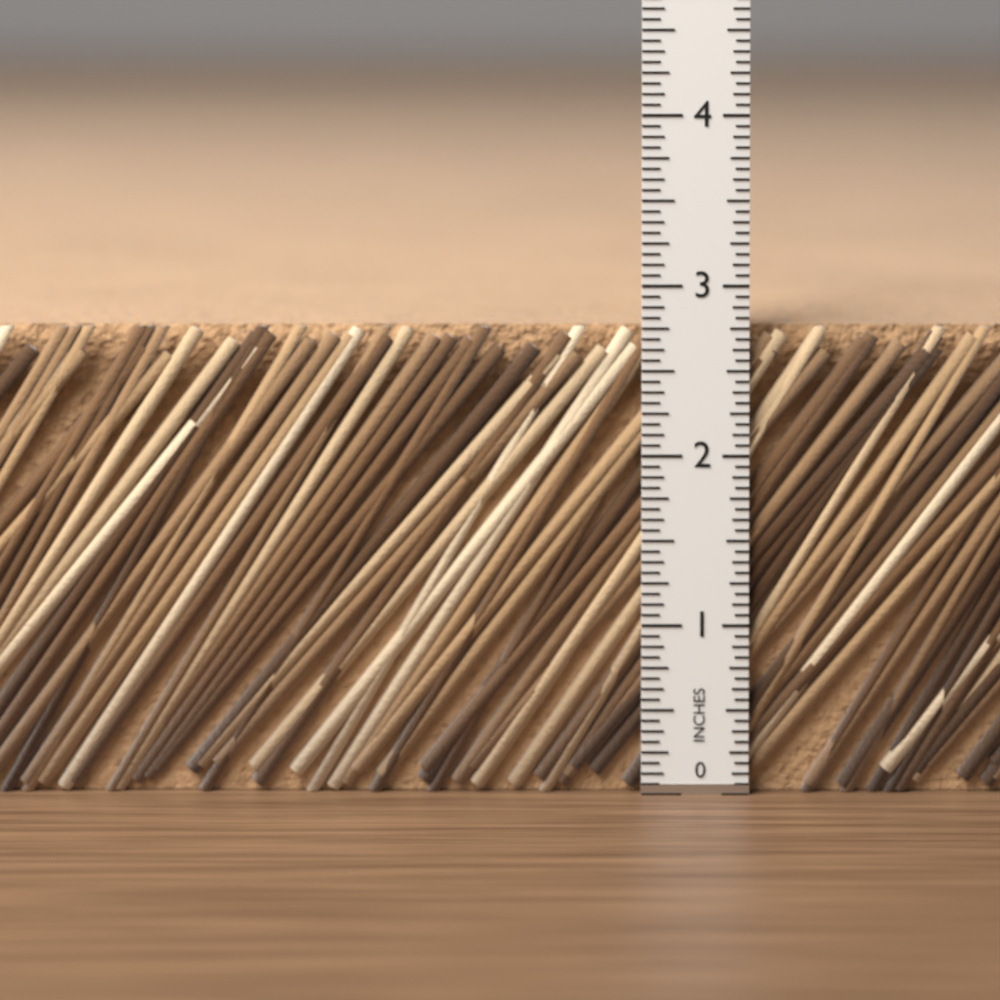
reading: 2.7500 in
